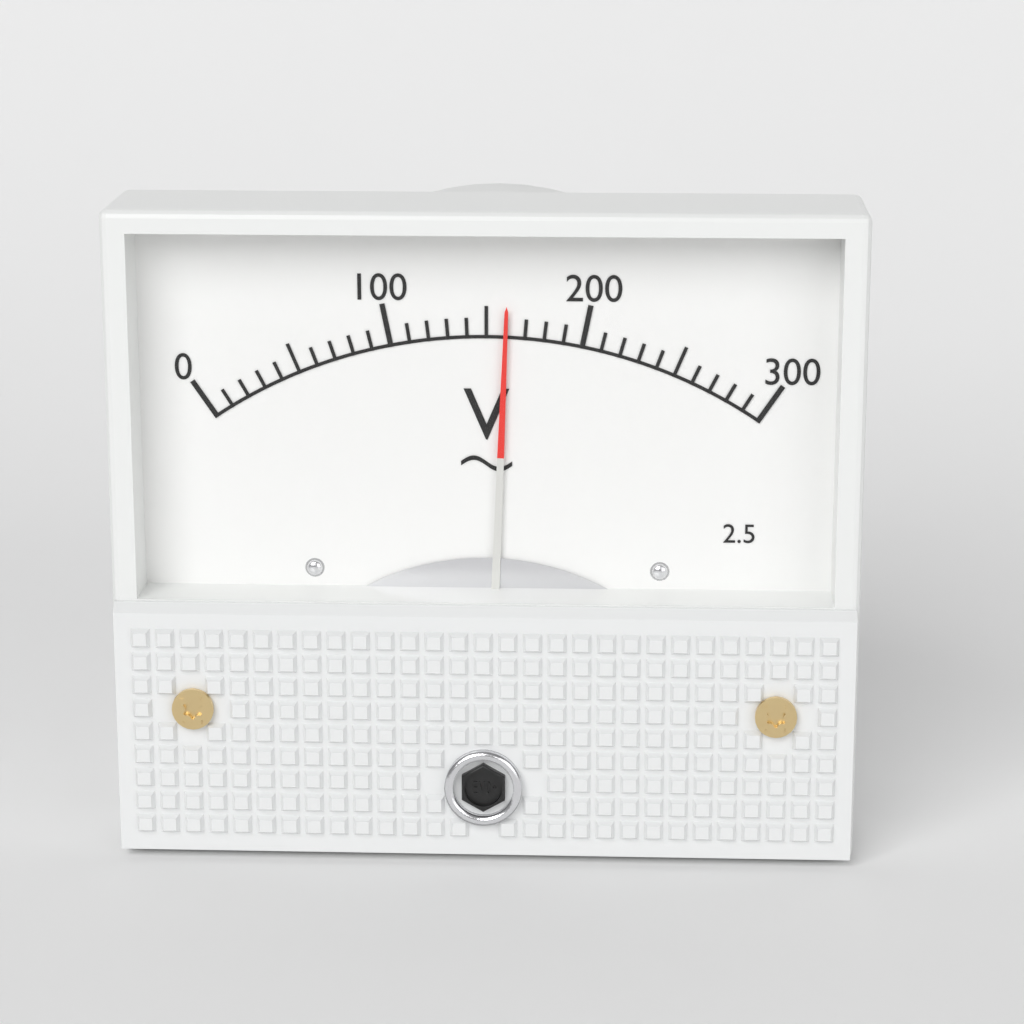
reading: 160 V
